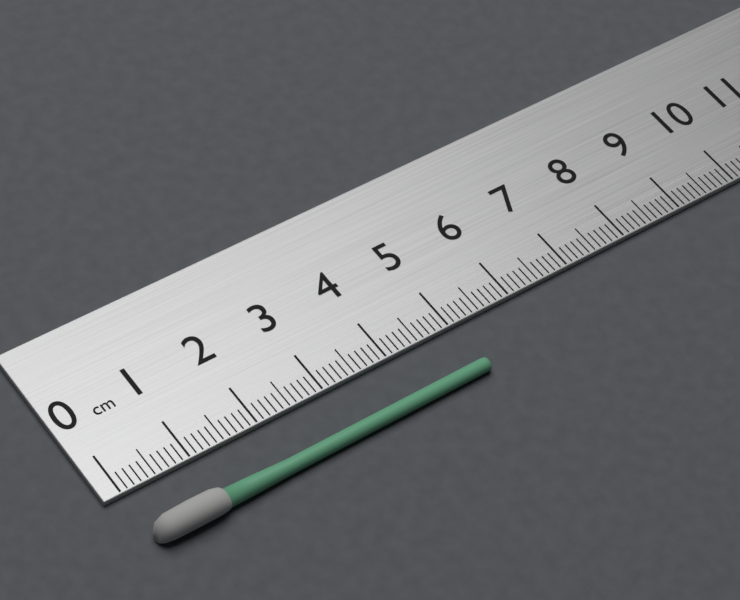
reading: 5.1 cm
